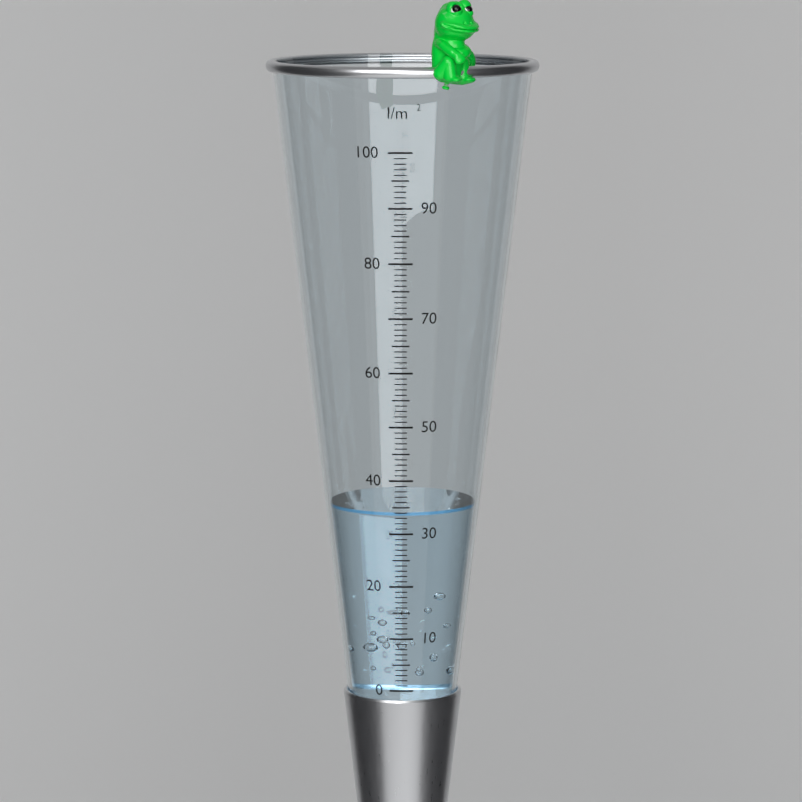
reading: 34 l/m²
